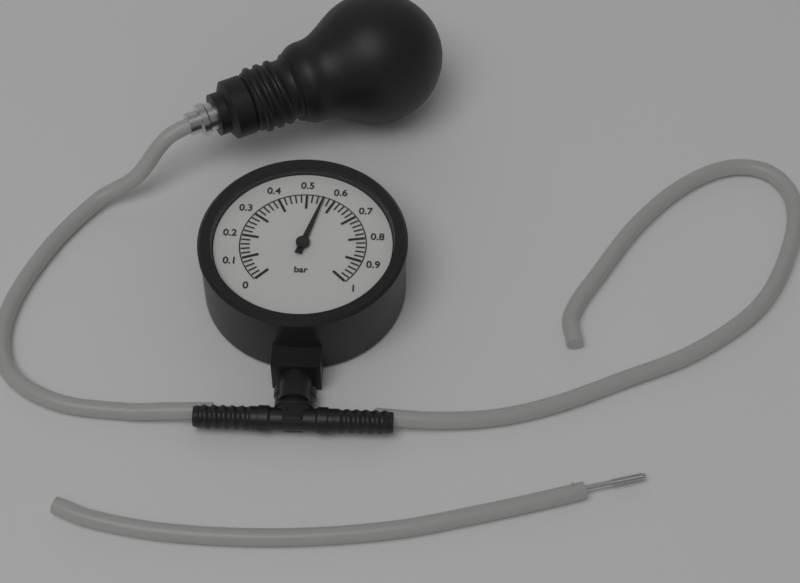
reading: 0.56 bar
